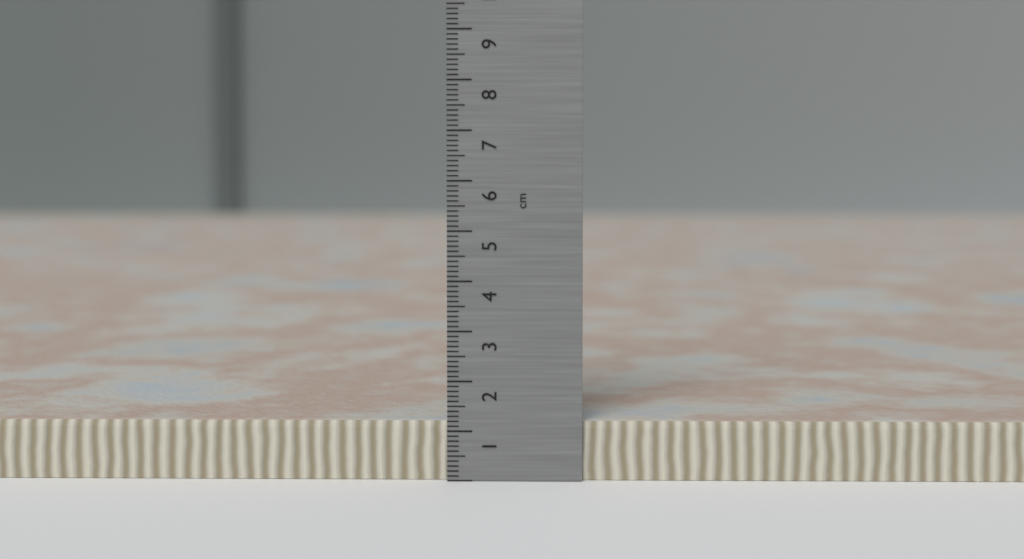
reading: 1.2 cm
